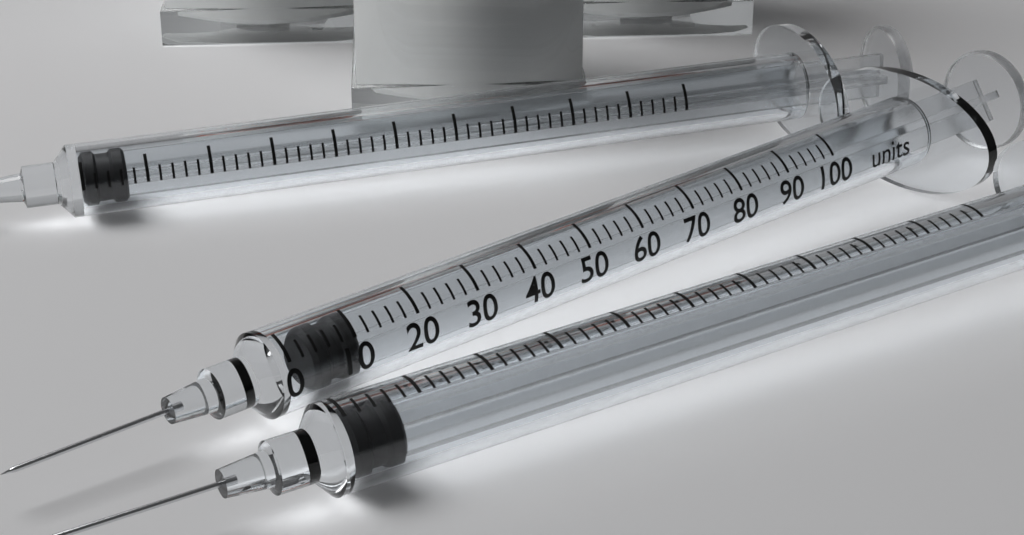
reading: 4 units
